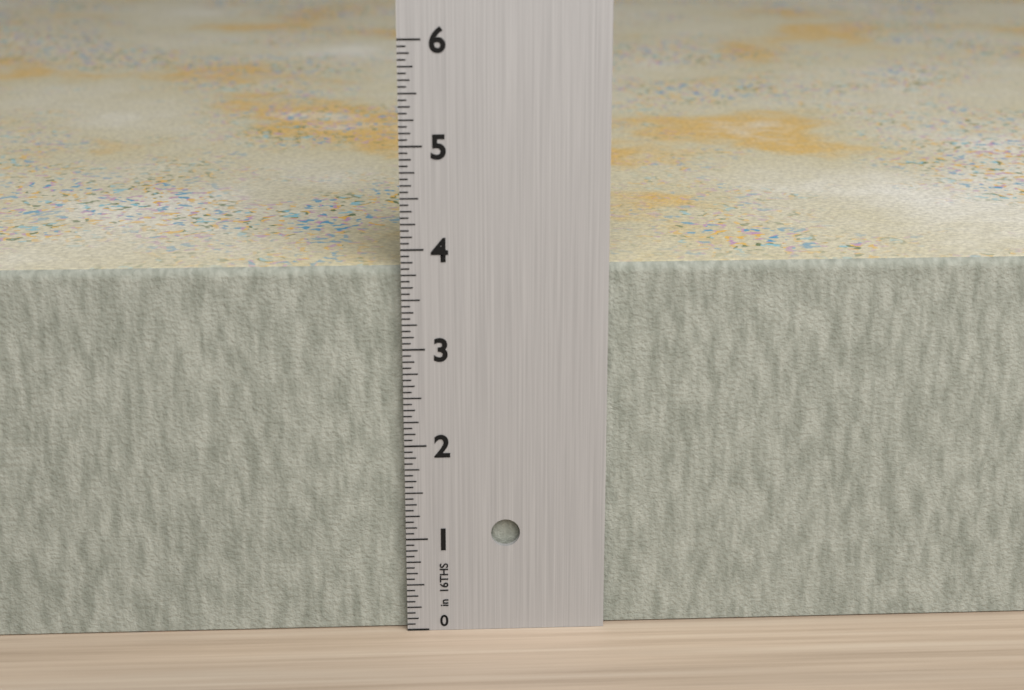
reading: 3.8125 in
